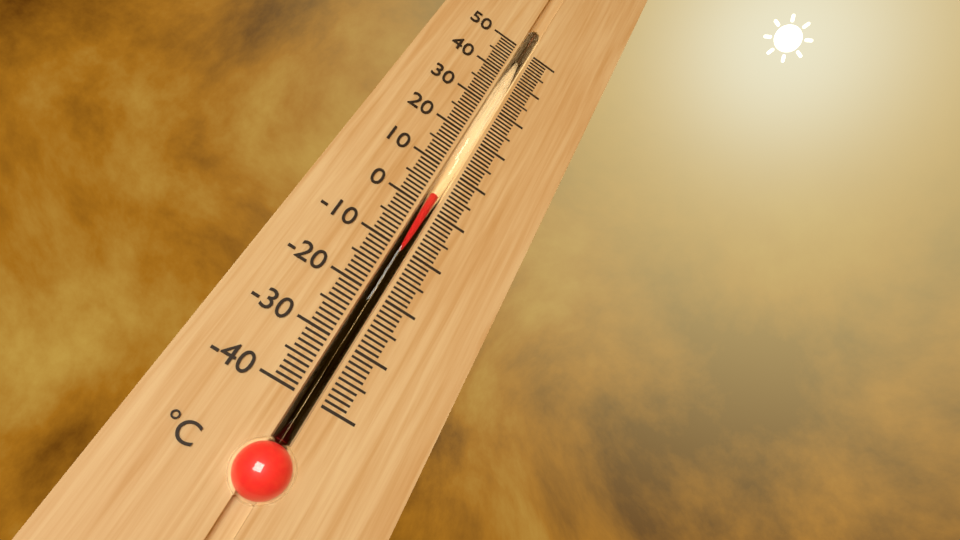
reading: 3 °C
